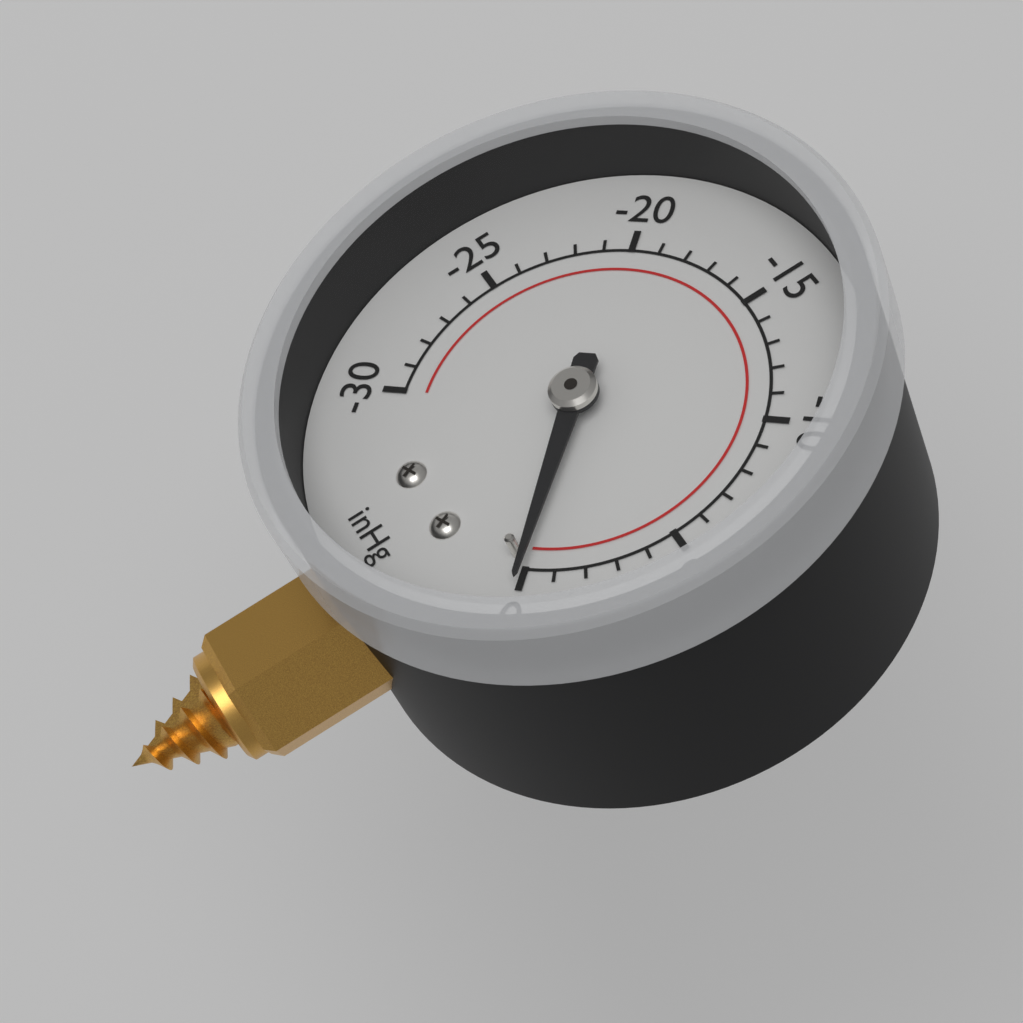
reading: 0 inHg
